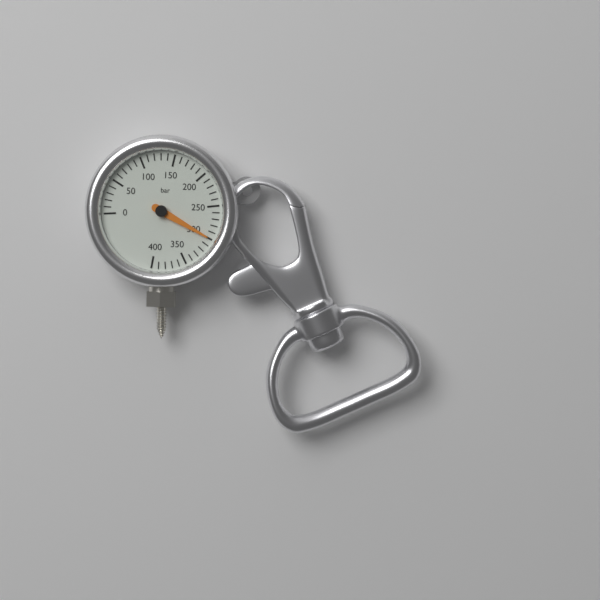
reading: 300 bar
